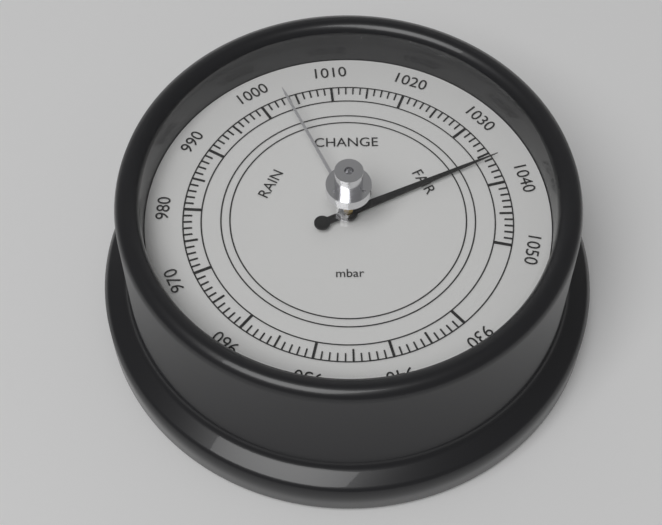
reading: 1036 mbar
